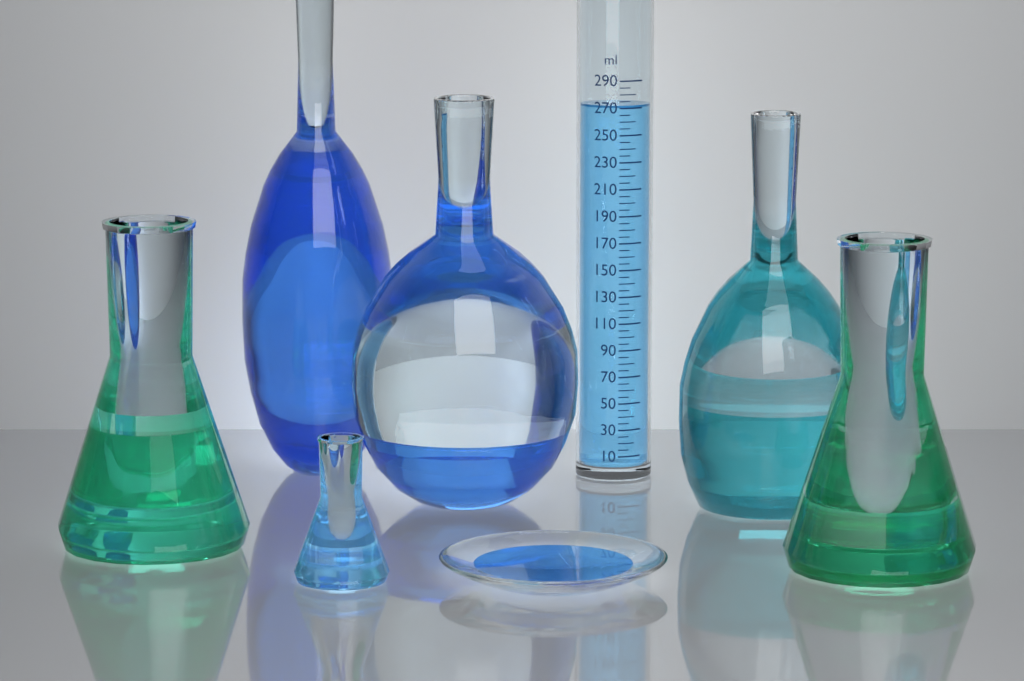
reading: 272 ml
